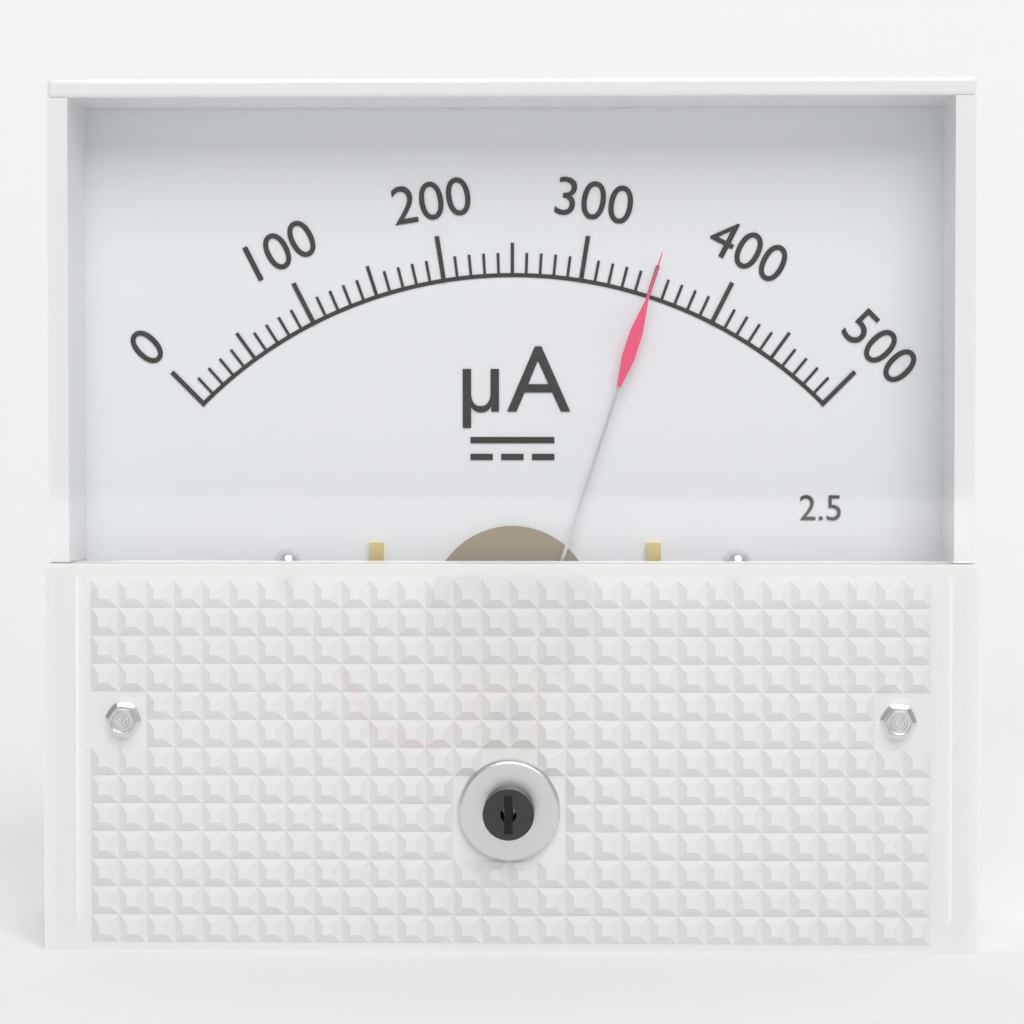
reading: 350 µA
